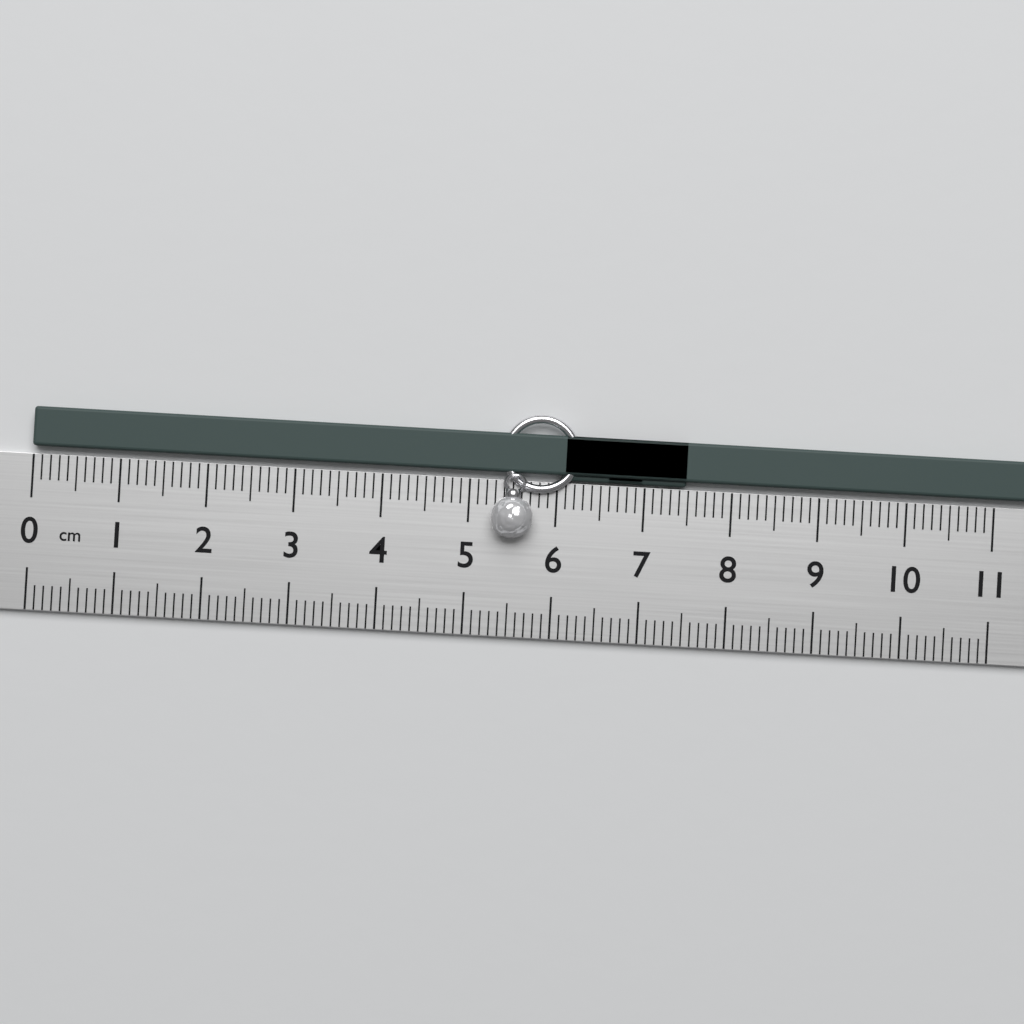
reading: 7.5 cm
